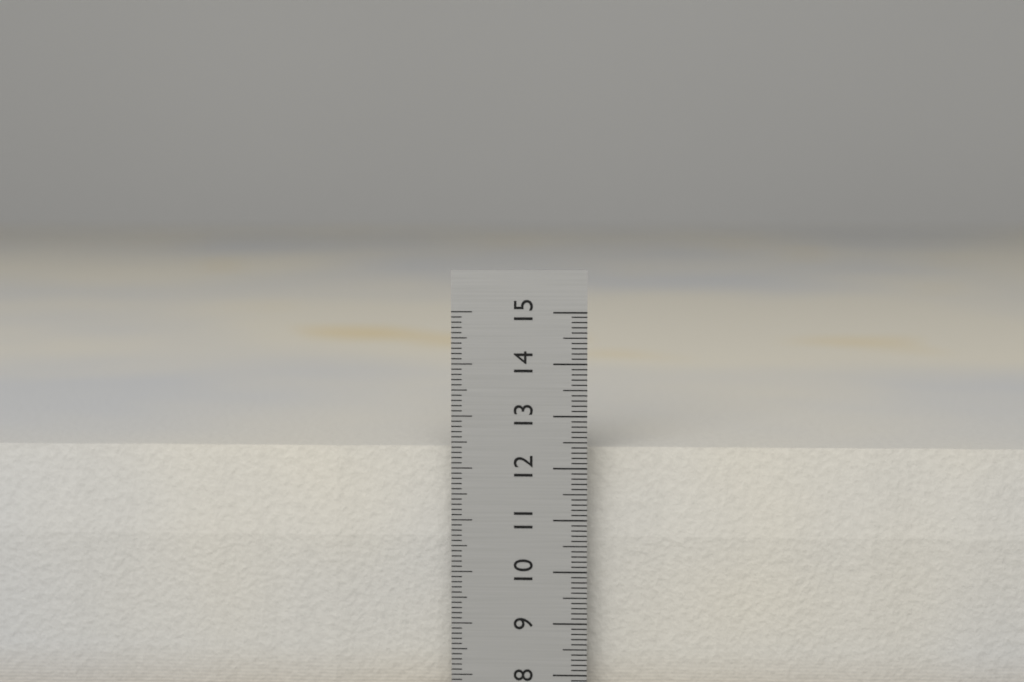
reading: 12.3 cm
